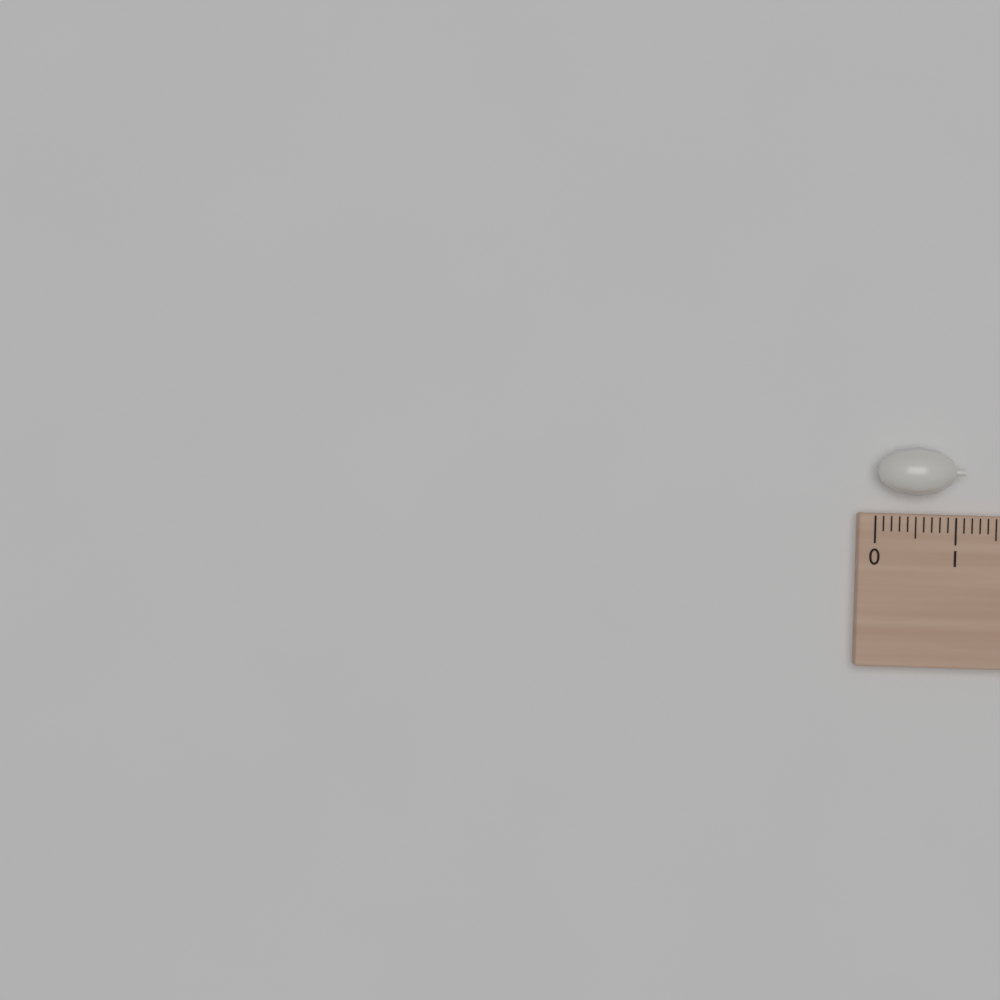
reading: 1.1 (no unit)
